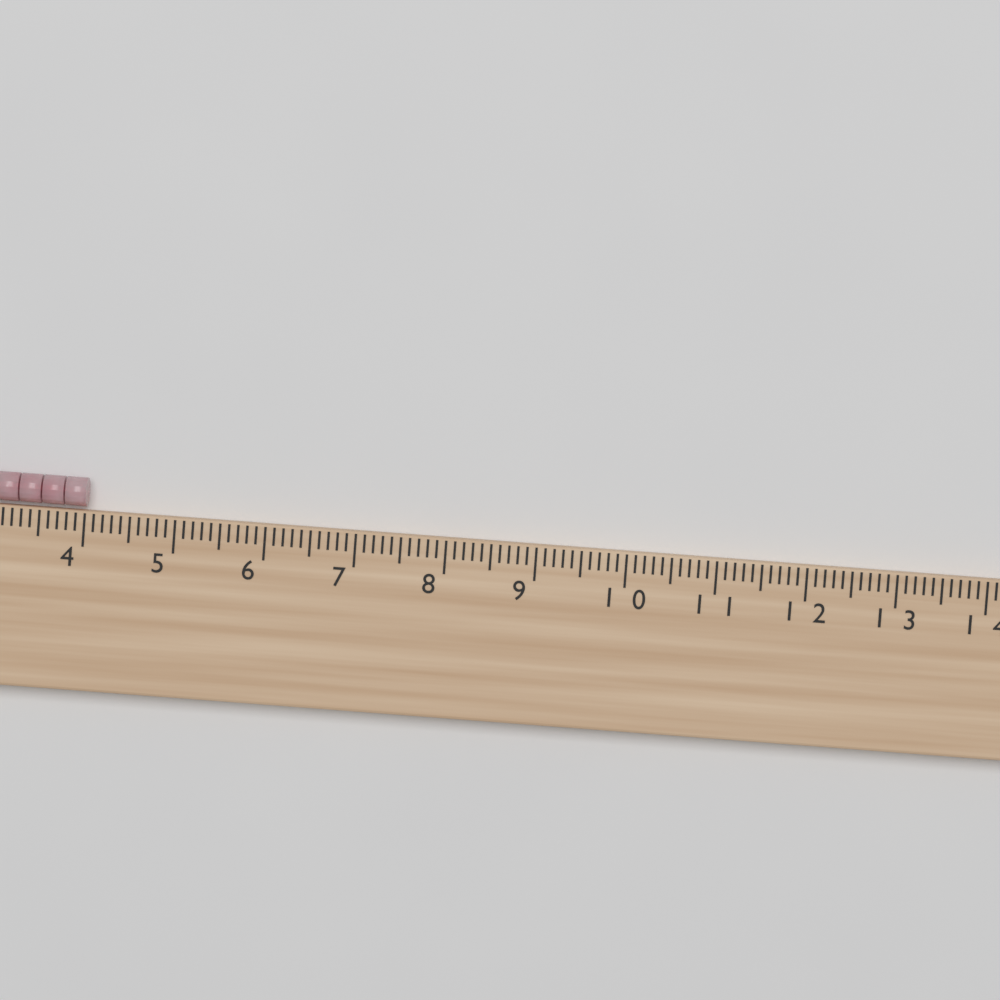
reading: 4.0 cm
